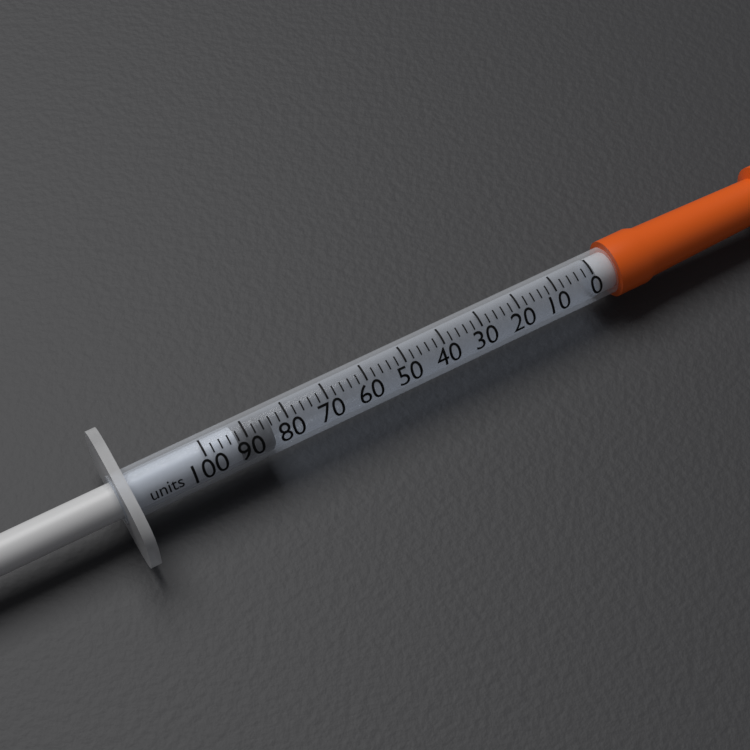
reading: 84 units
